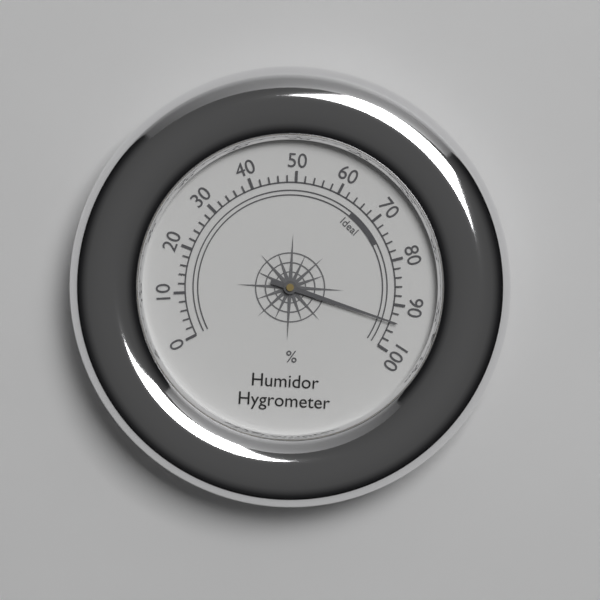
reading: 94 %
